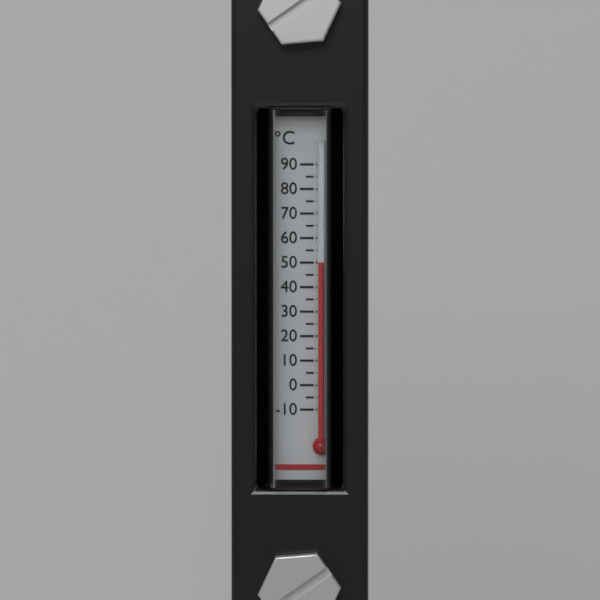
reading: 50 °C
